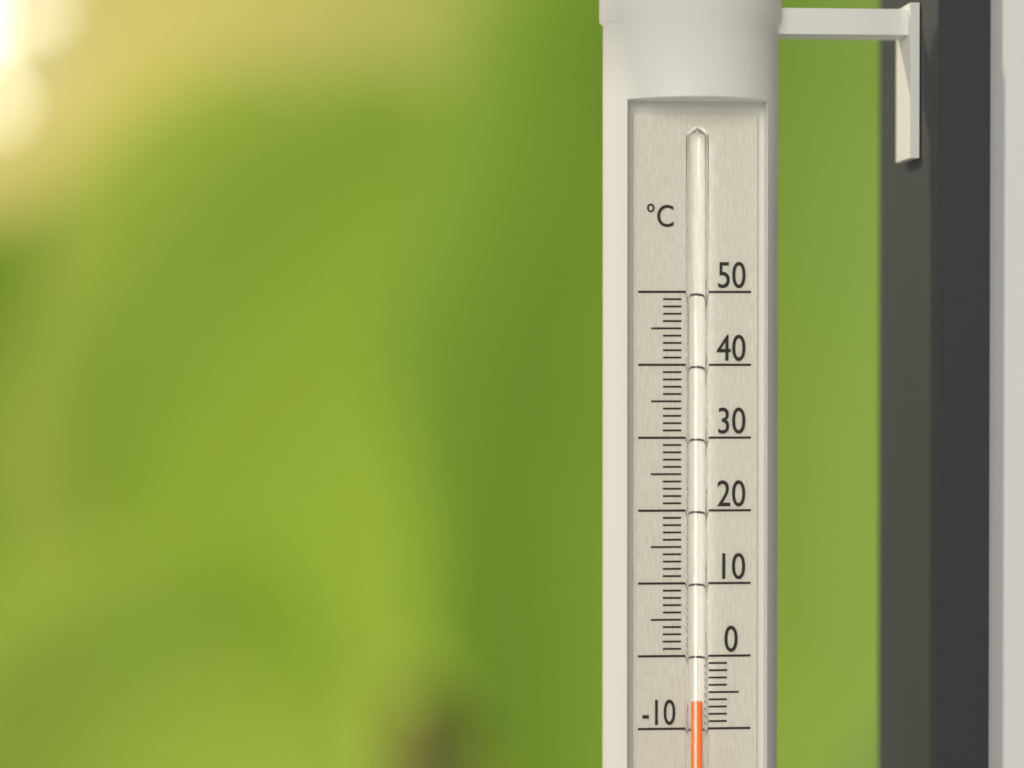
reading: -6 °C
